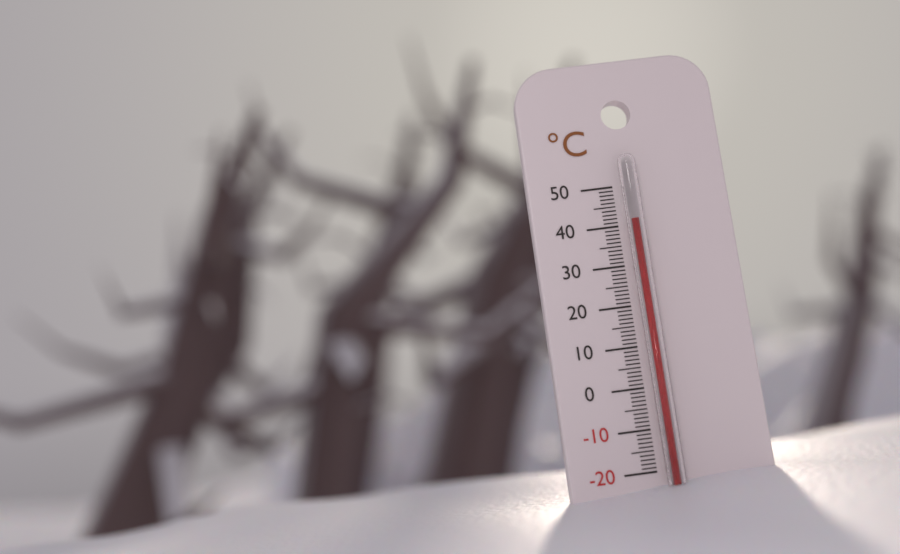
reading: 41 °C
